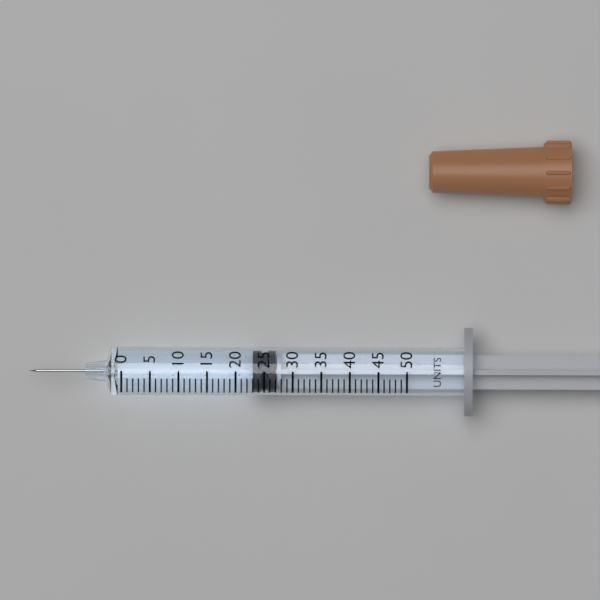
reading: 23 units
